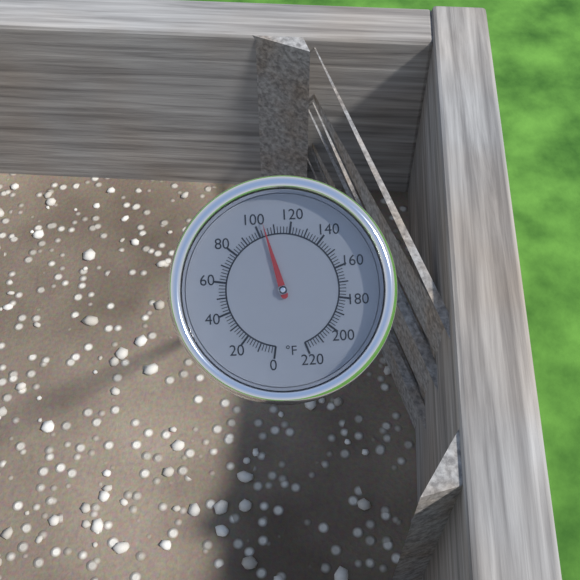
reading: 104 °F
